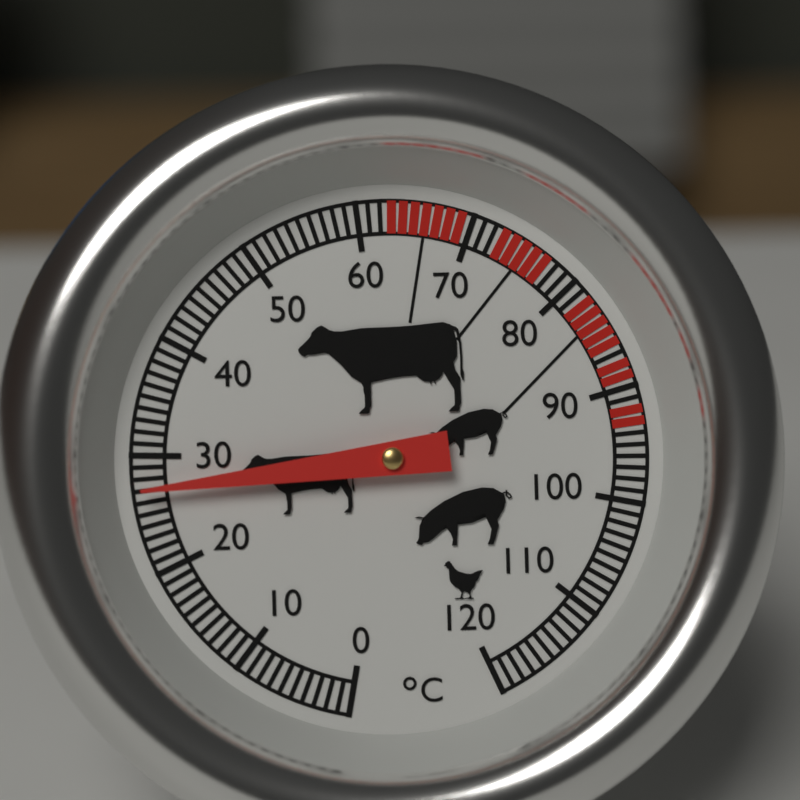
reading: 27 °C
